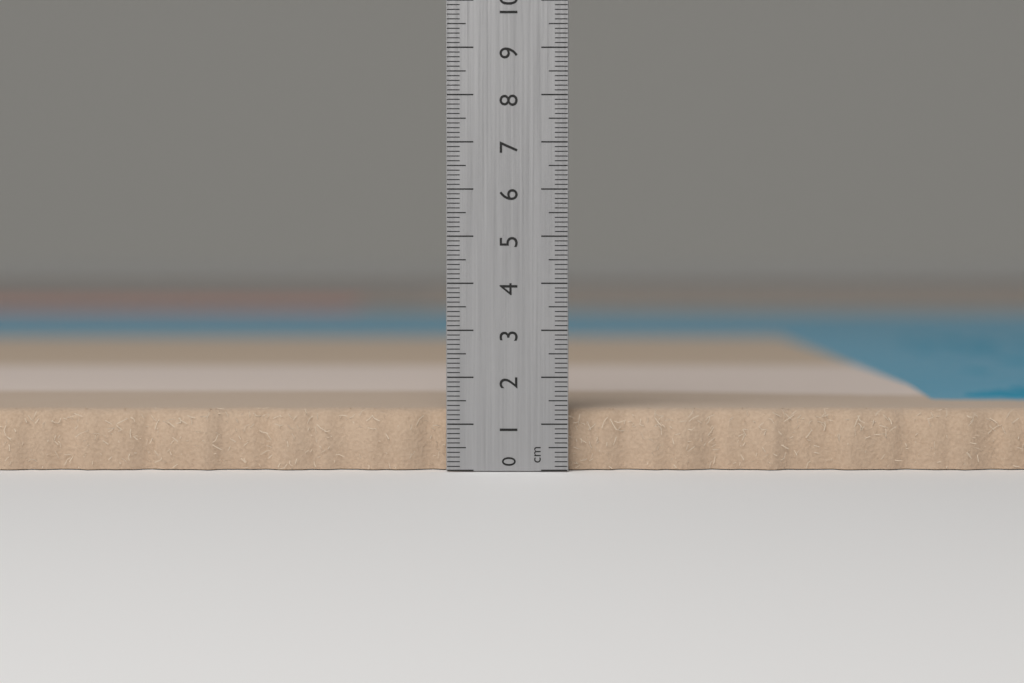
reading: 1.3 cm
